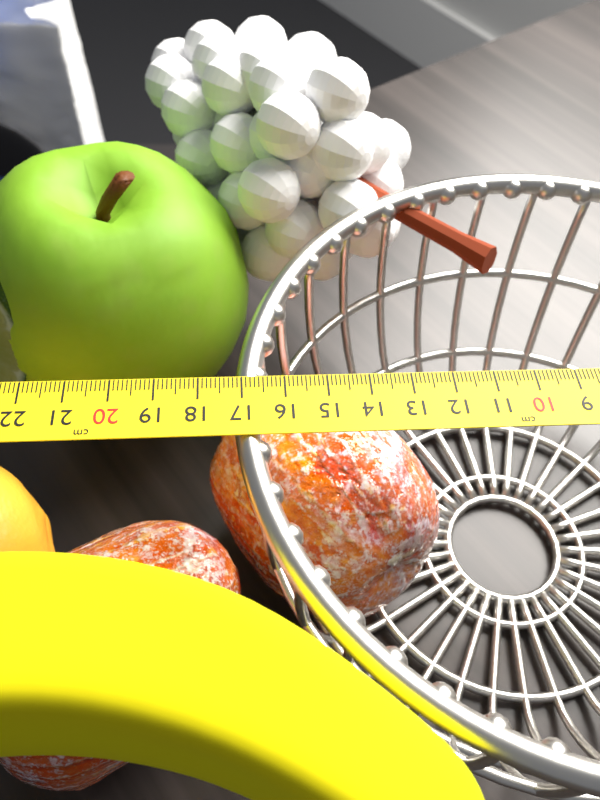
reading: 17.2 cm
